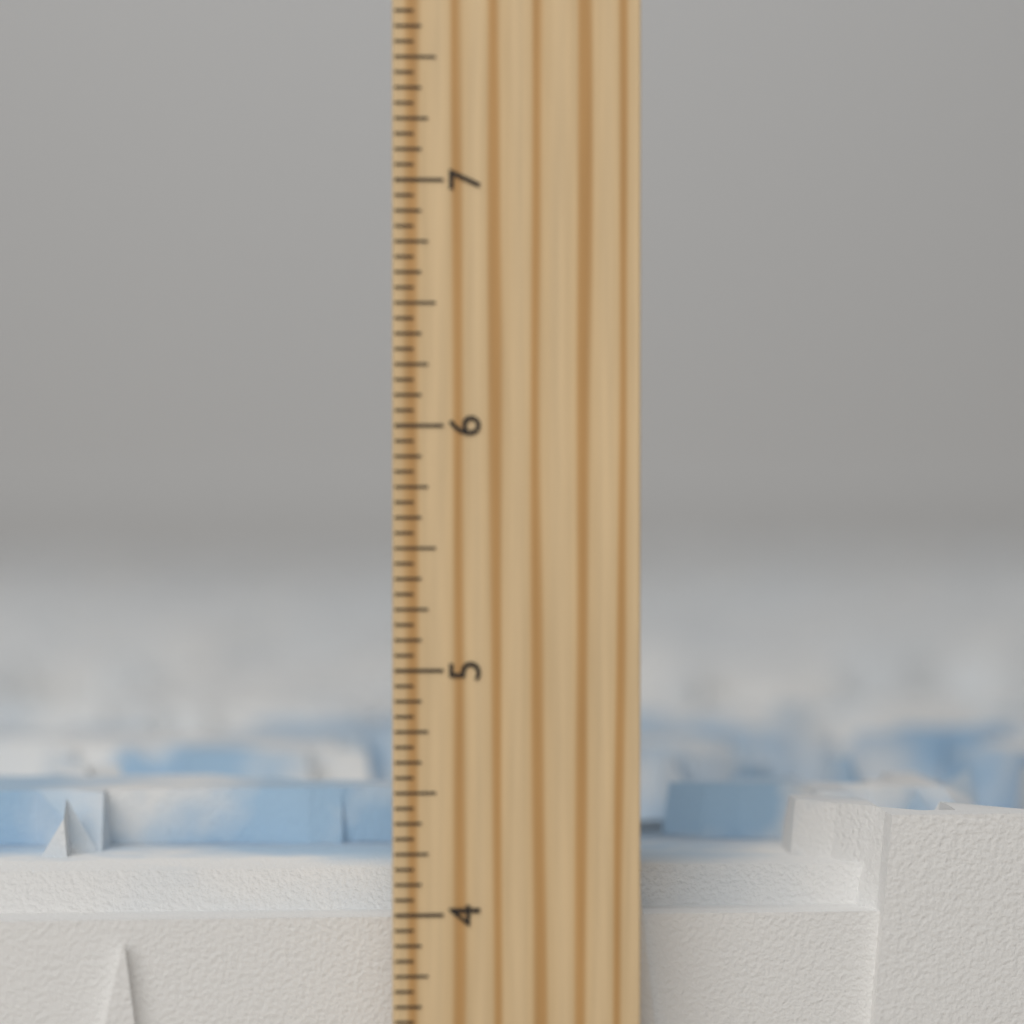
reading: 4.3750 inch
